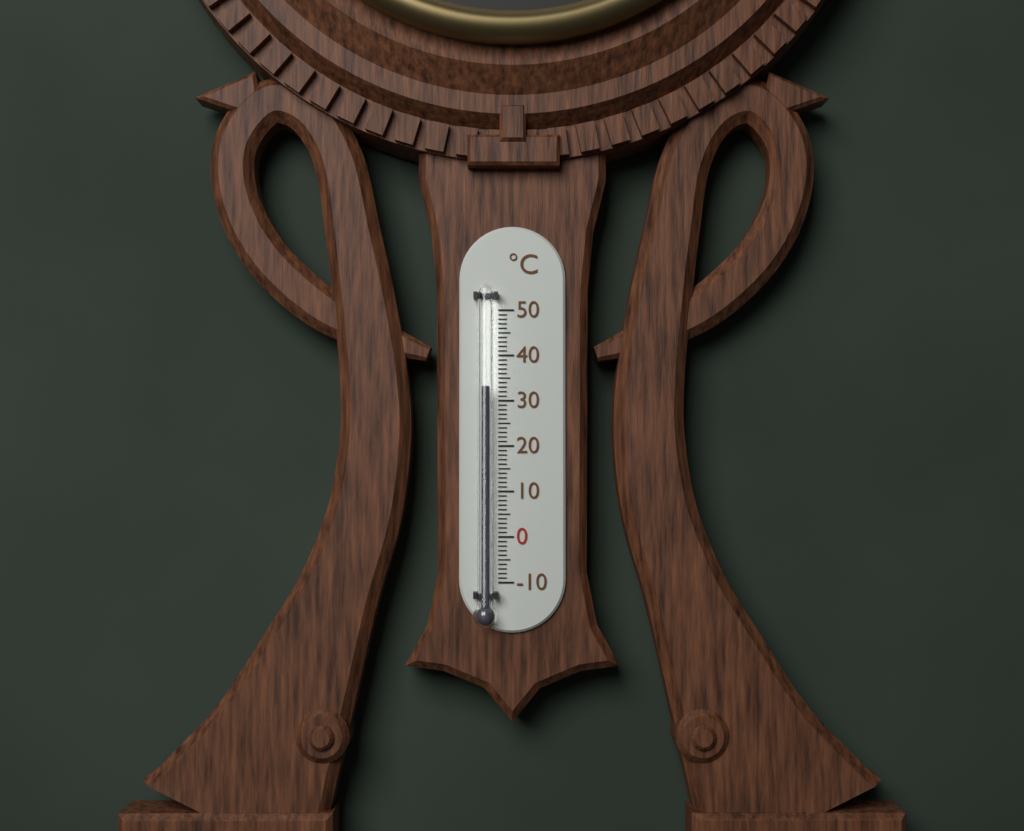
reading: 33 °C
